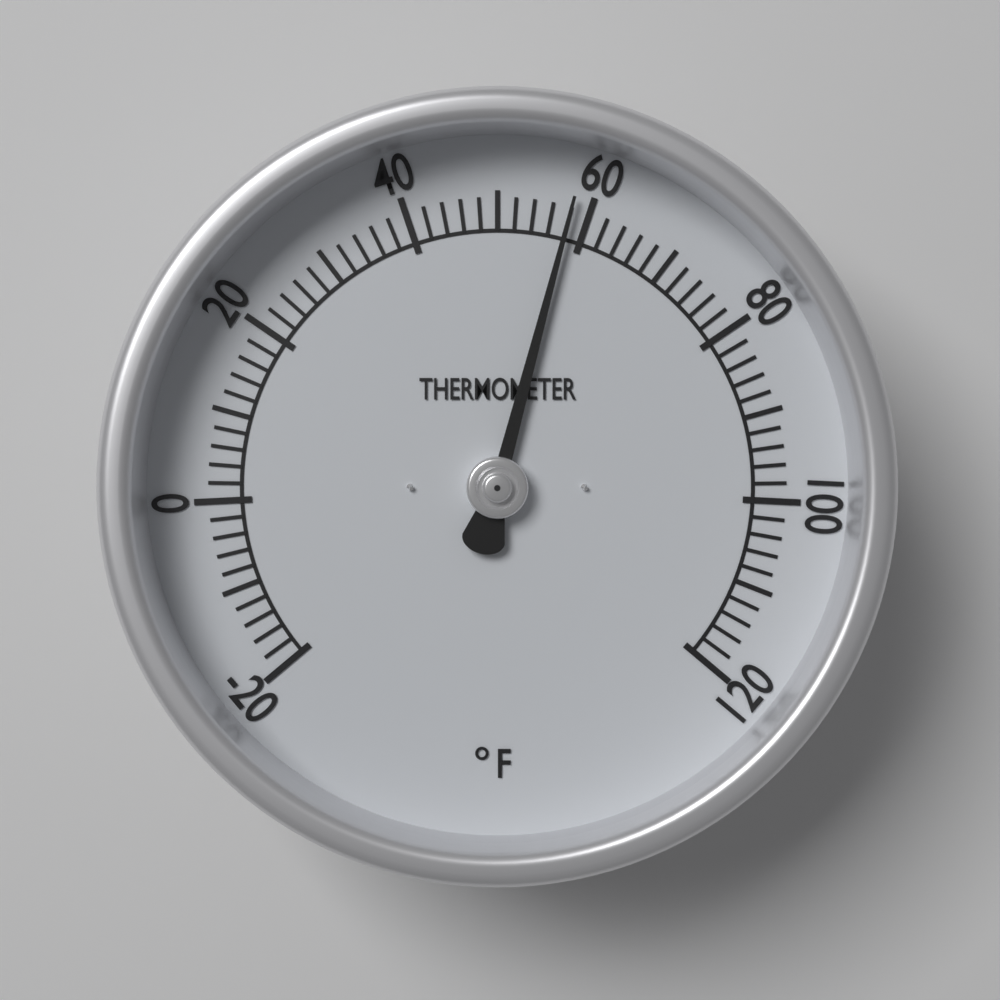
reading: 58 °F
